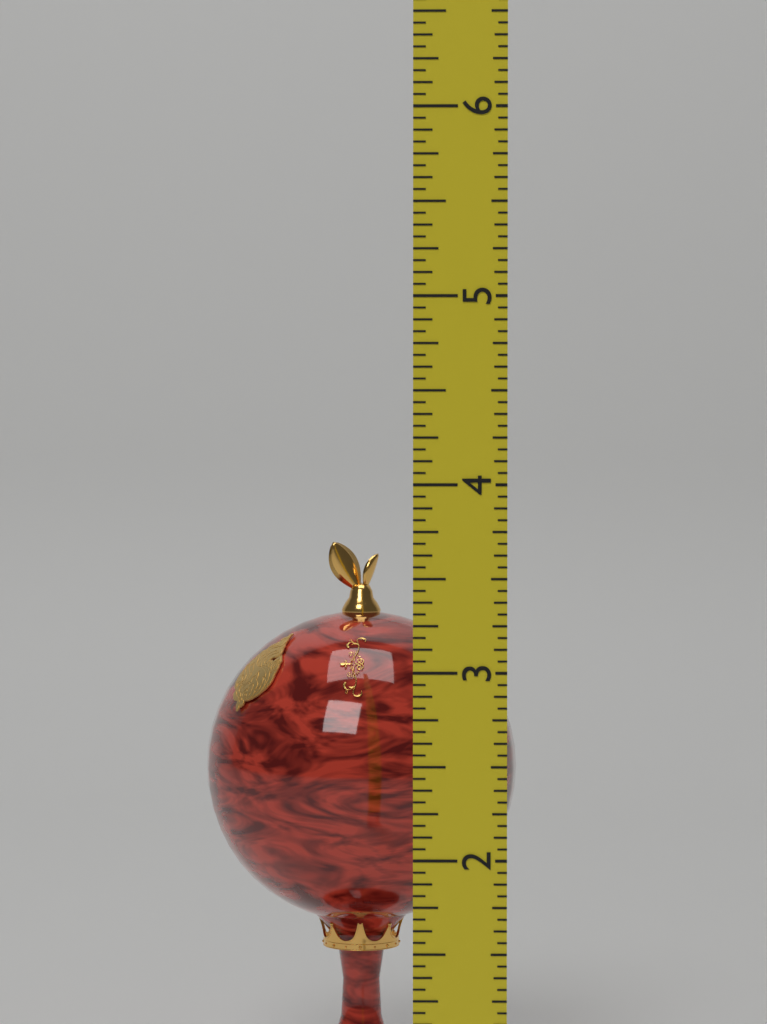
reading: 3.5625 (no unit)
